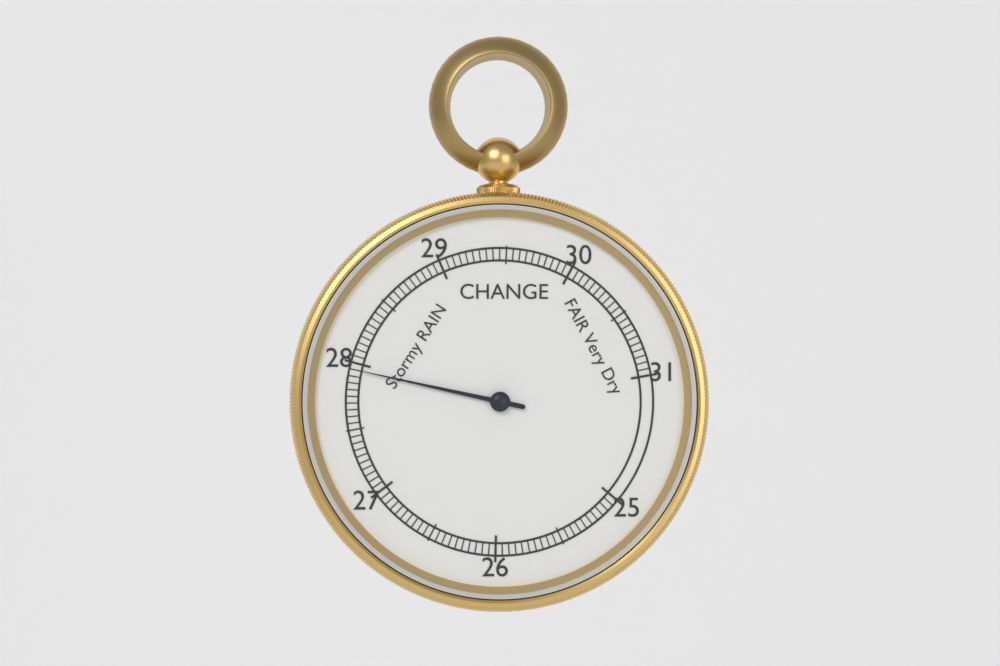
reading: 27.95 inHg
